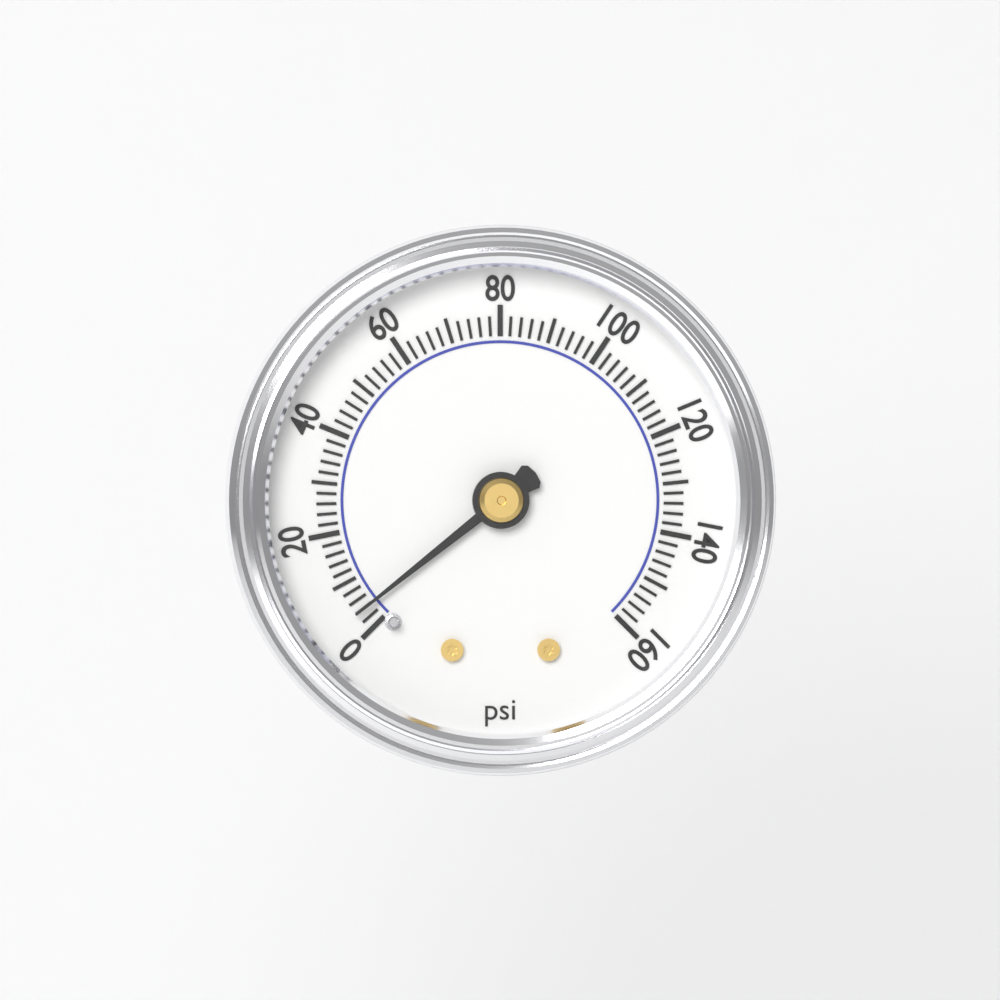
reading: 4 psi
